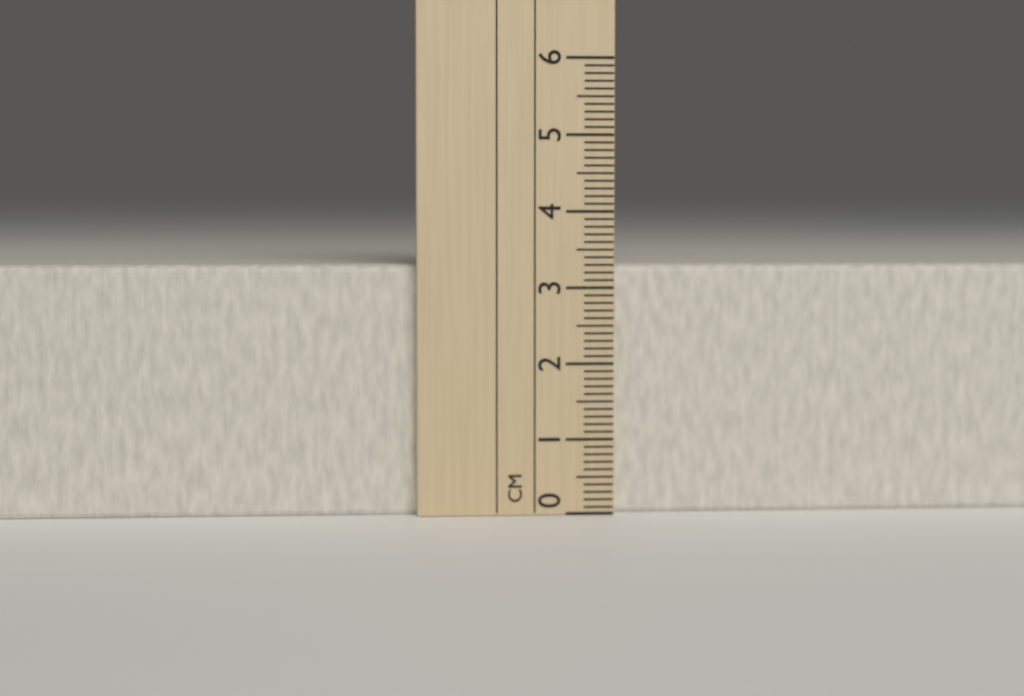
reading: 3.3 cm
